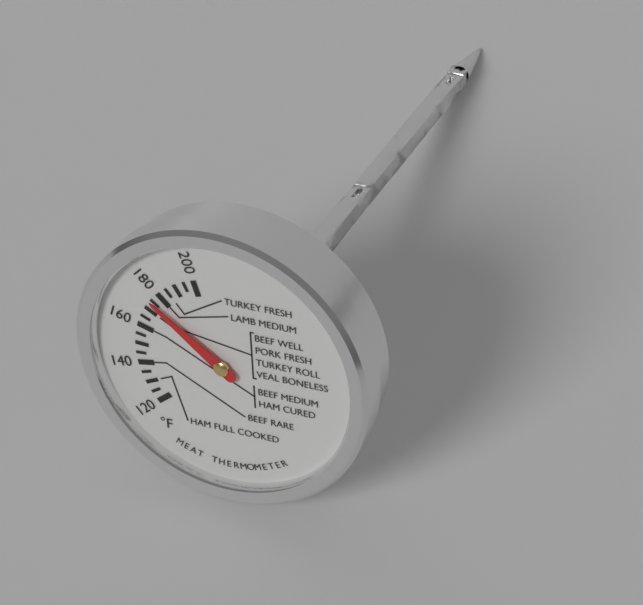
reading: 175 °F
